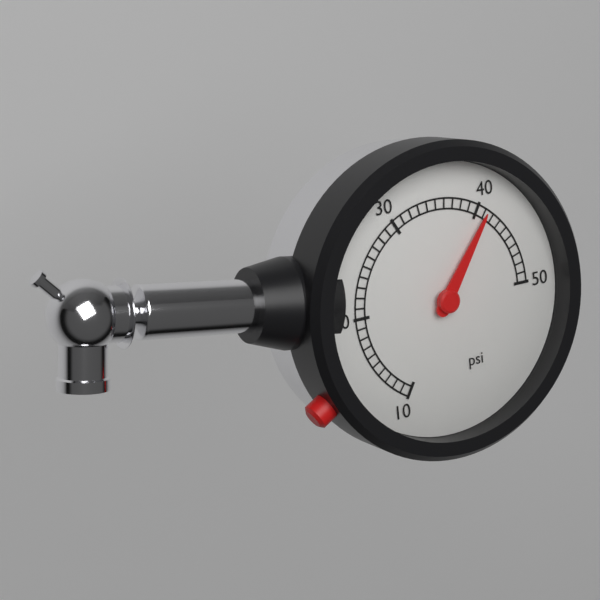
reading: 41 psi
